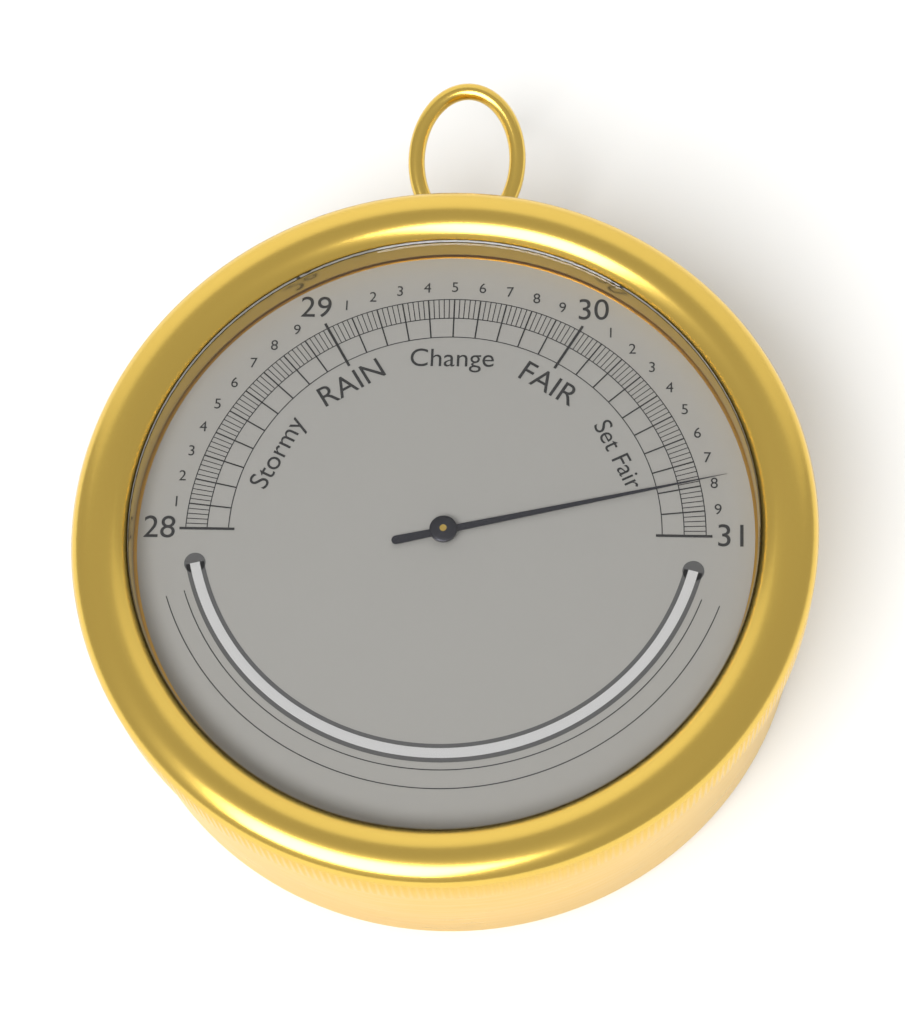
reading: 30.78 inHg
